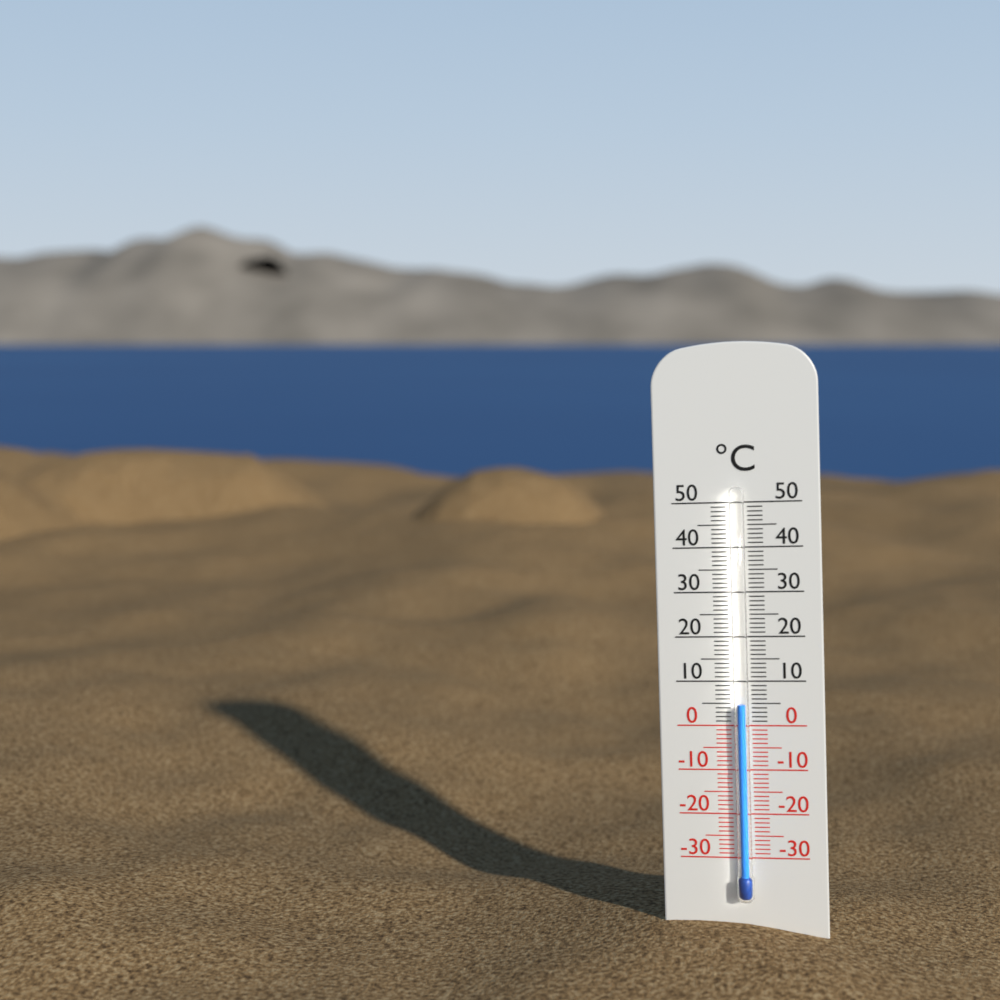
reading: 5 °C
